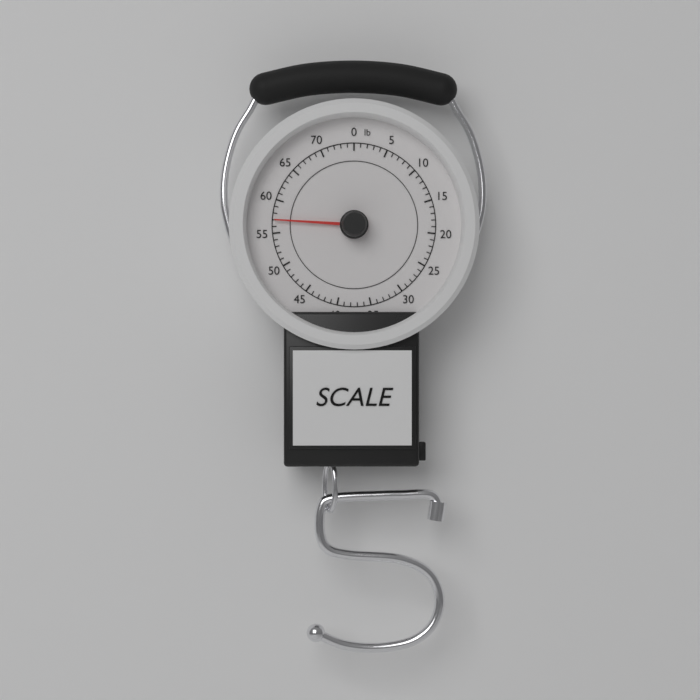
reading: 57 lb
